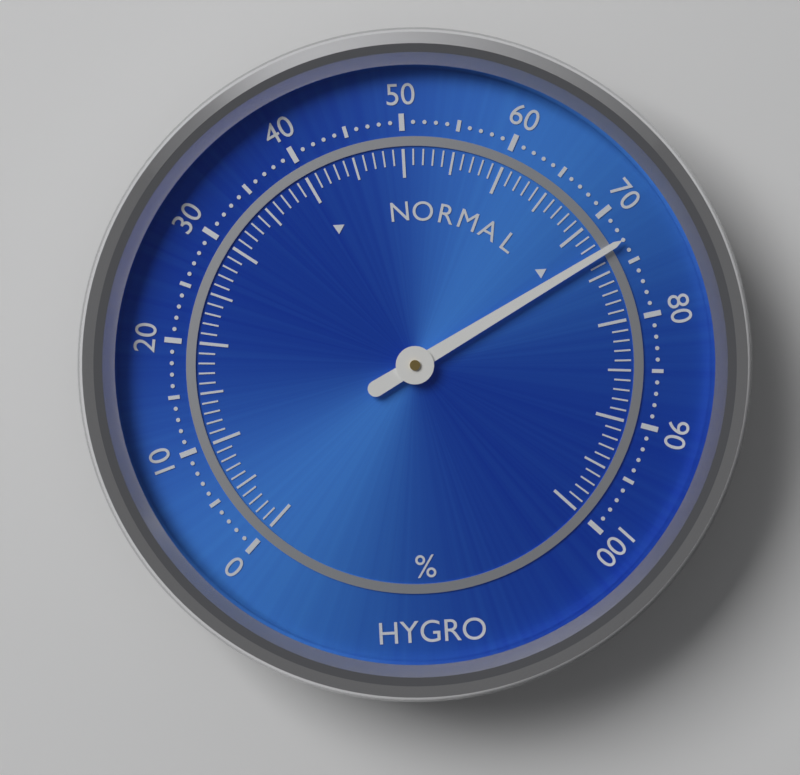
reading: 73 %
